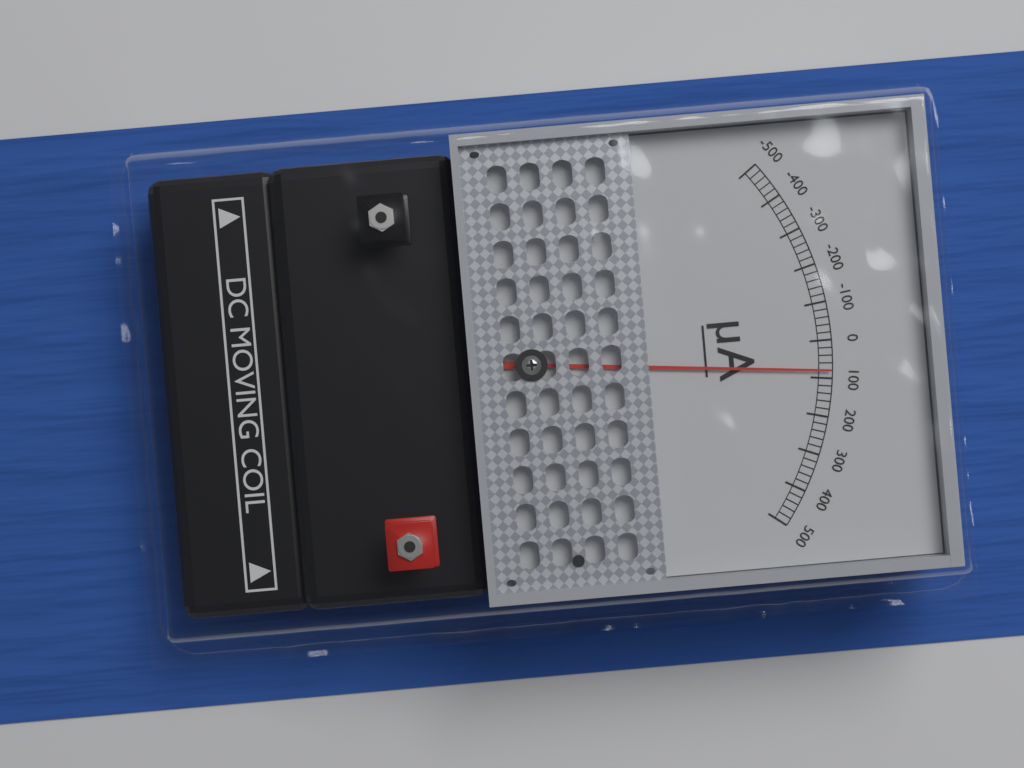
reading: 80 µA
